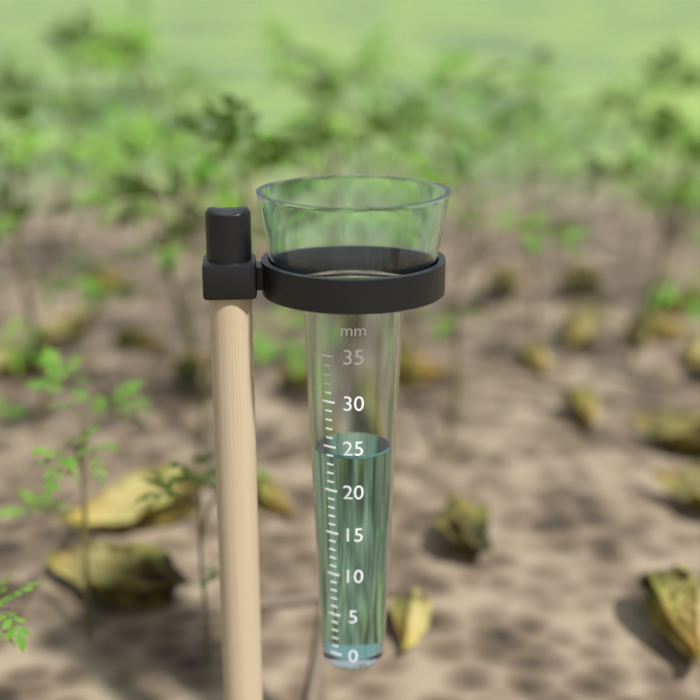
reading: 24 mm
